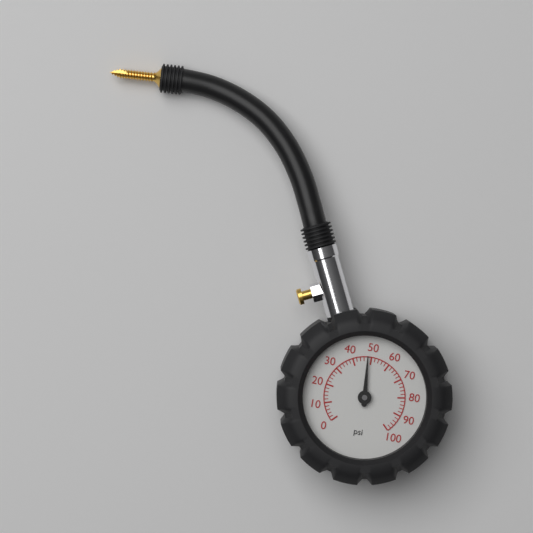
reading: 48 psi
